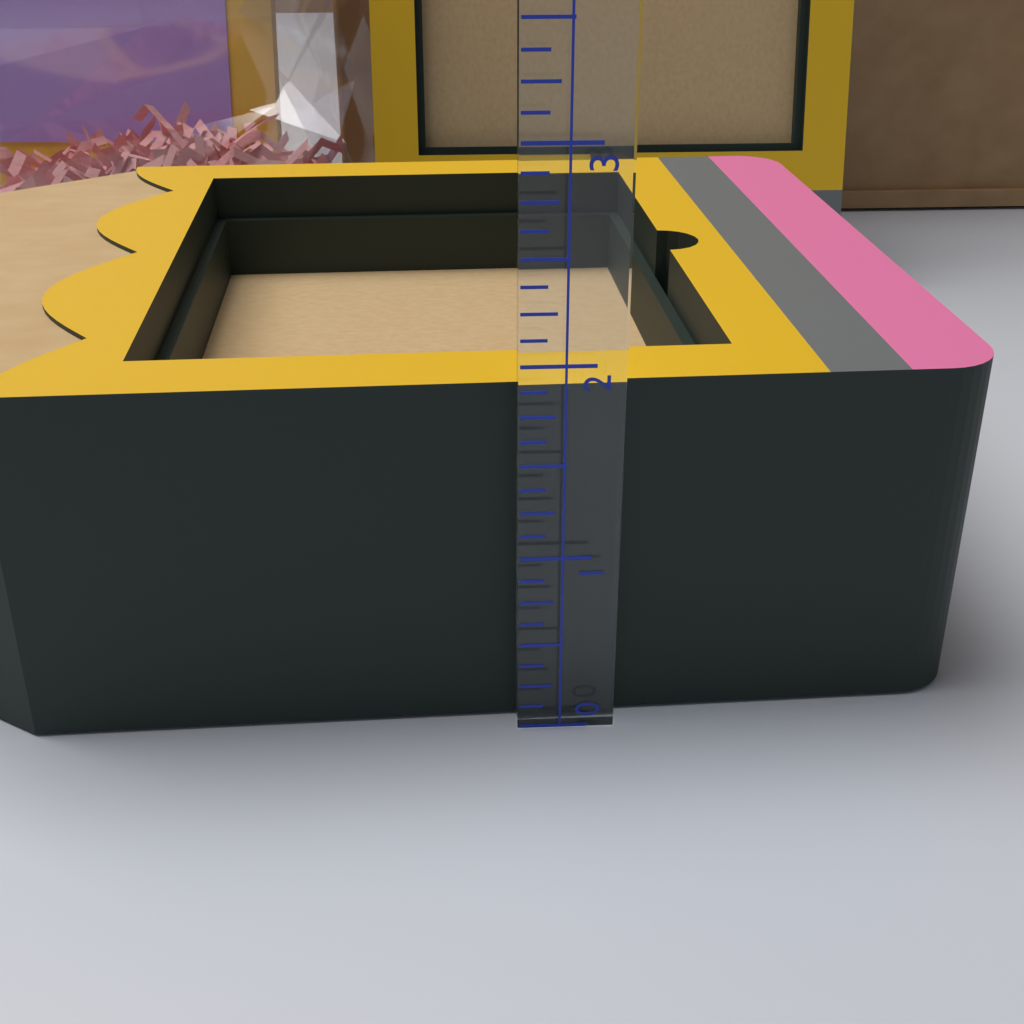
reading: 1.875 (no unit)
